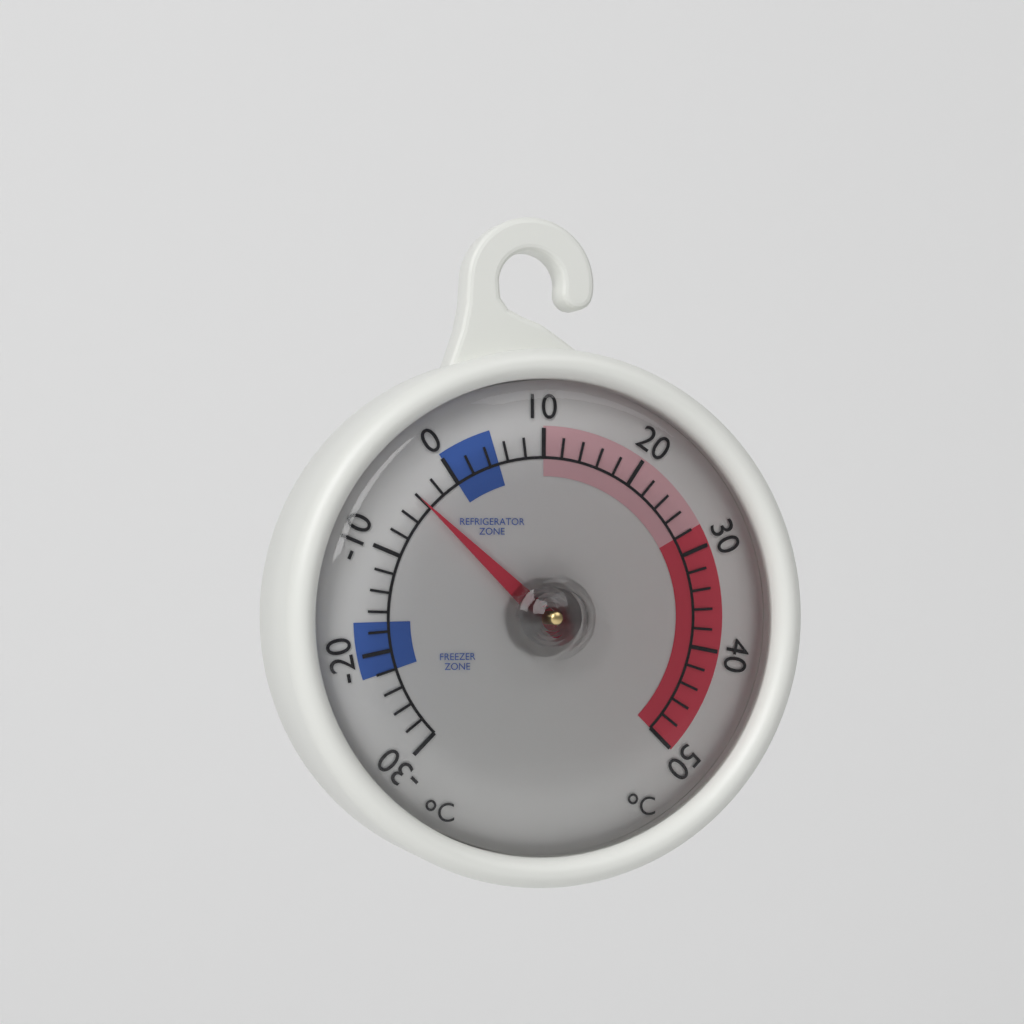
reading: -4 °C
